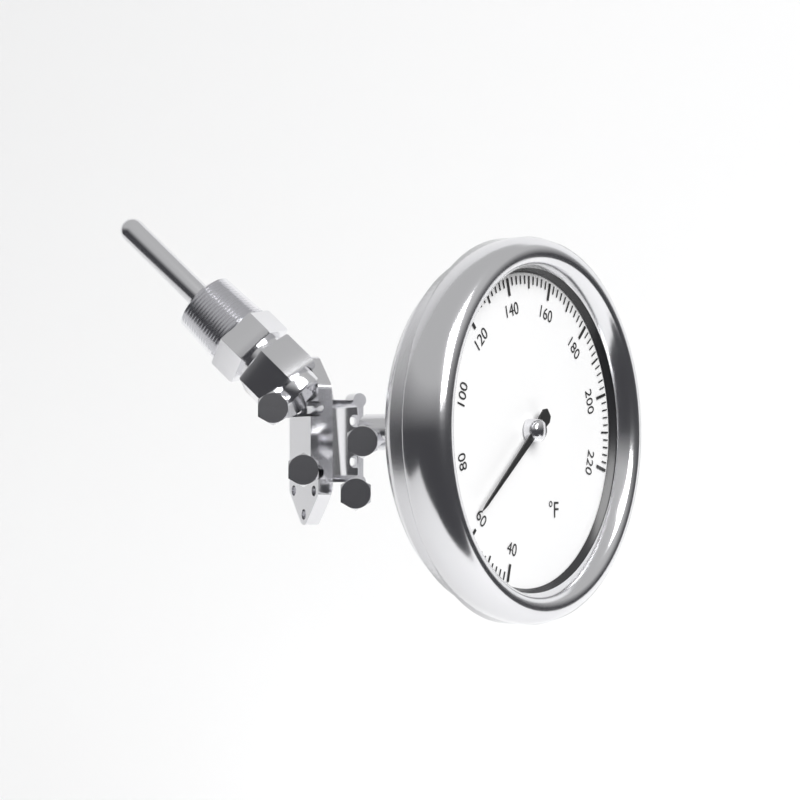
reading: 64 °F
